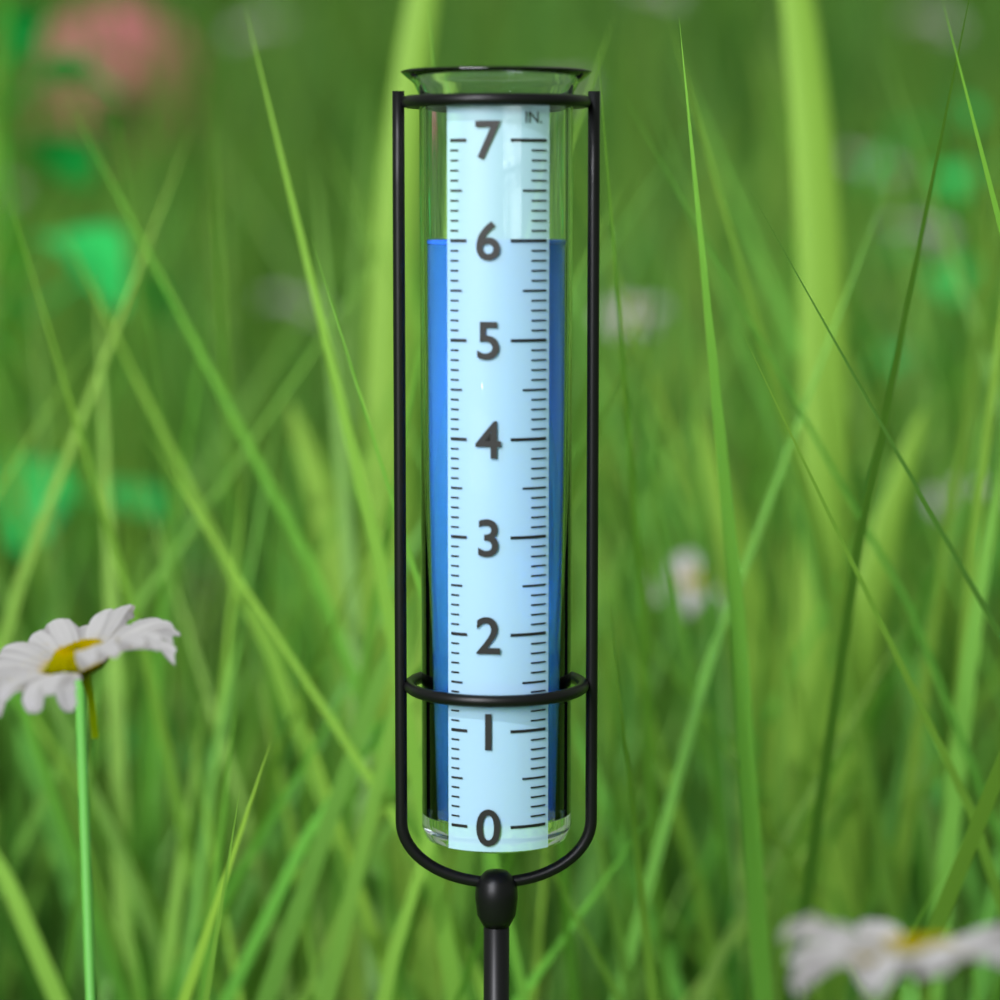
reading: 6.0 in
